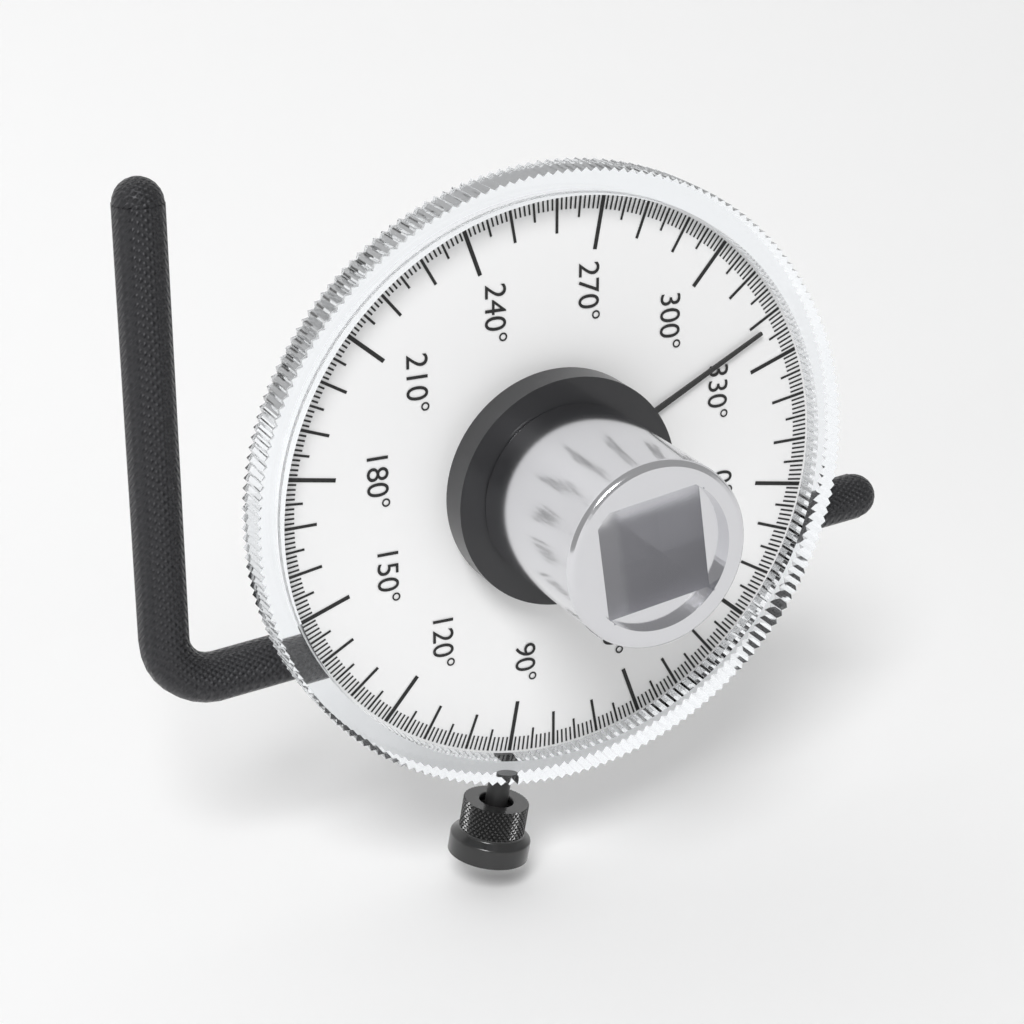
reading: 322 °
